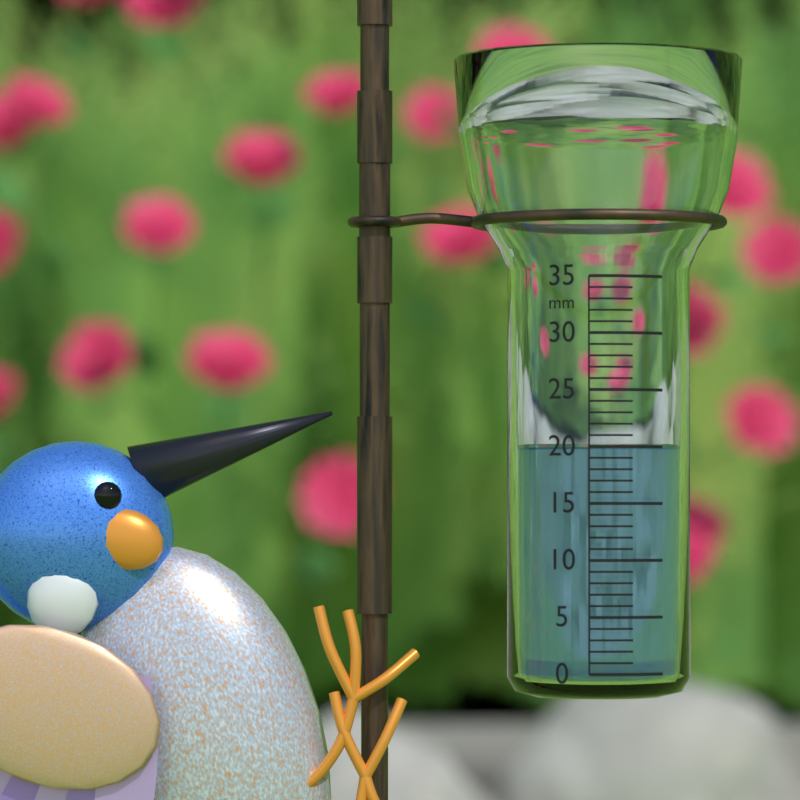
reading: 20 mm
